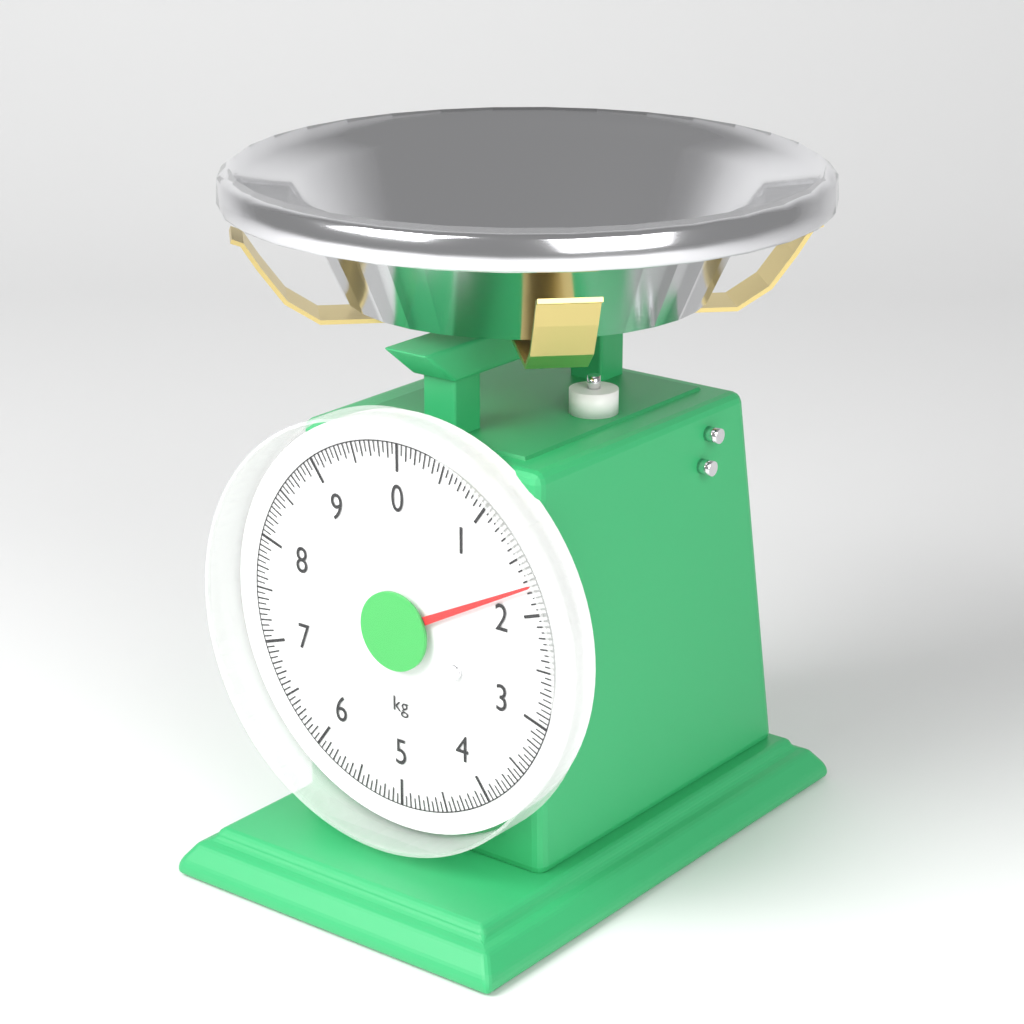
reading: 1.75 kg
